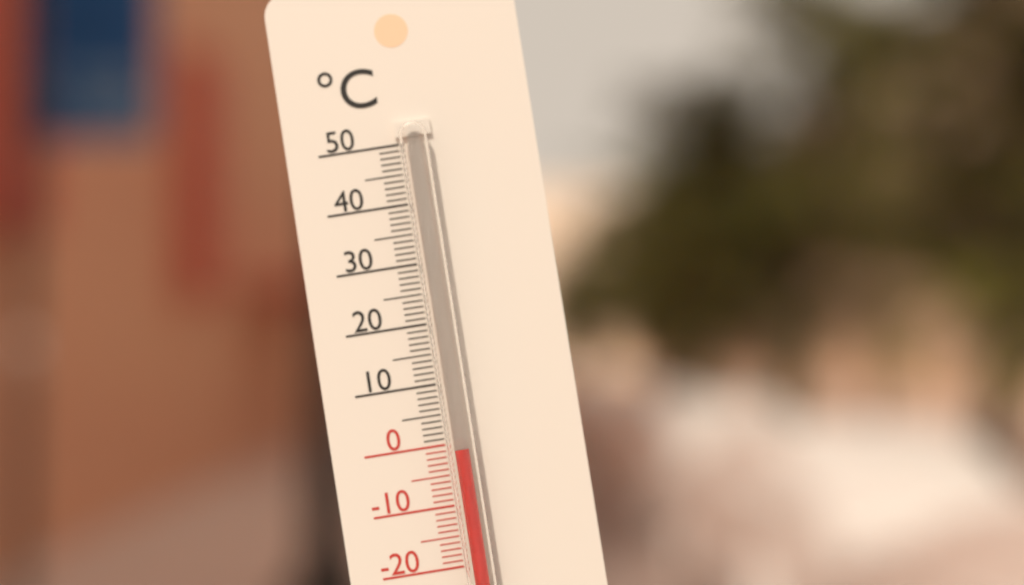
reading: -1 °C
